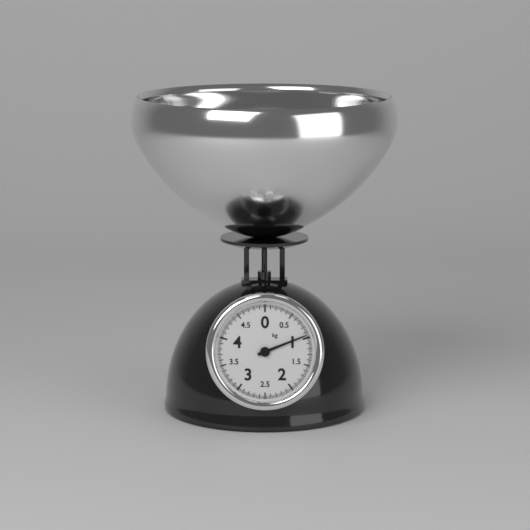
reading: 0.950 kg
